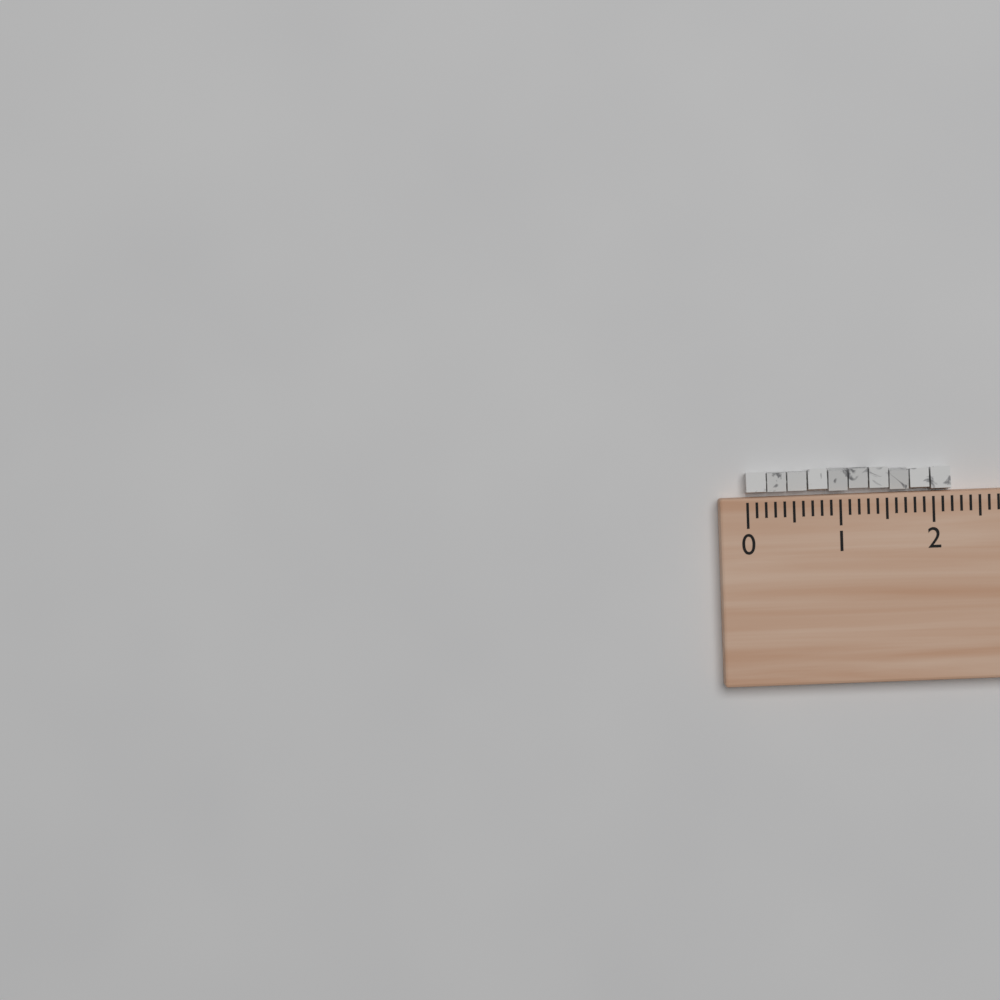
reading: 2.2 (no unit)
